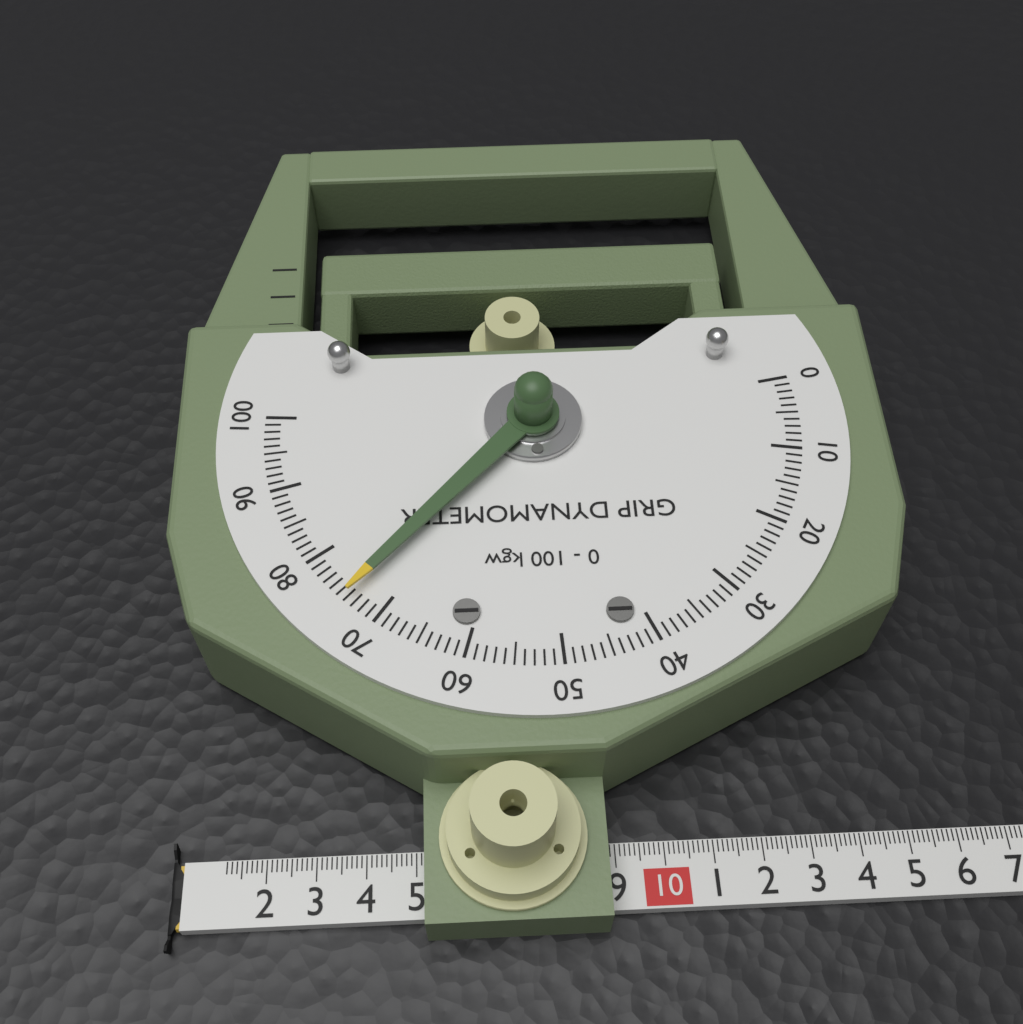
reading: 74 kgw
